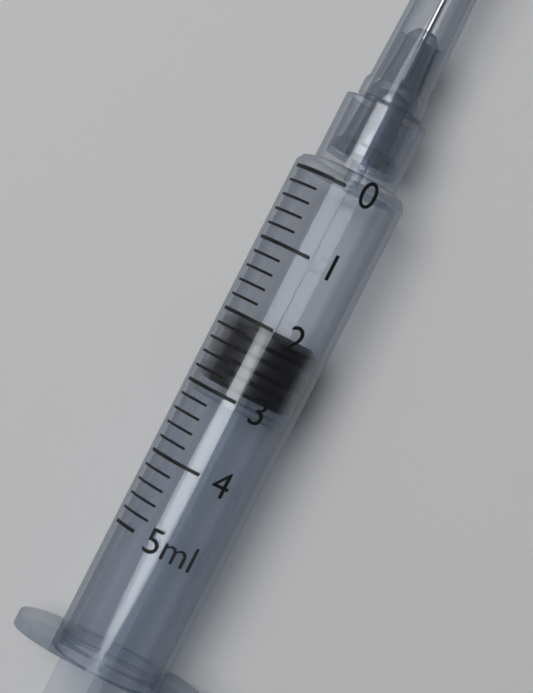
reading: 2.0 ml
